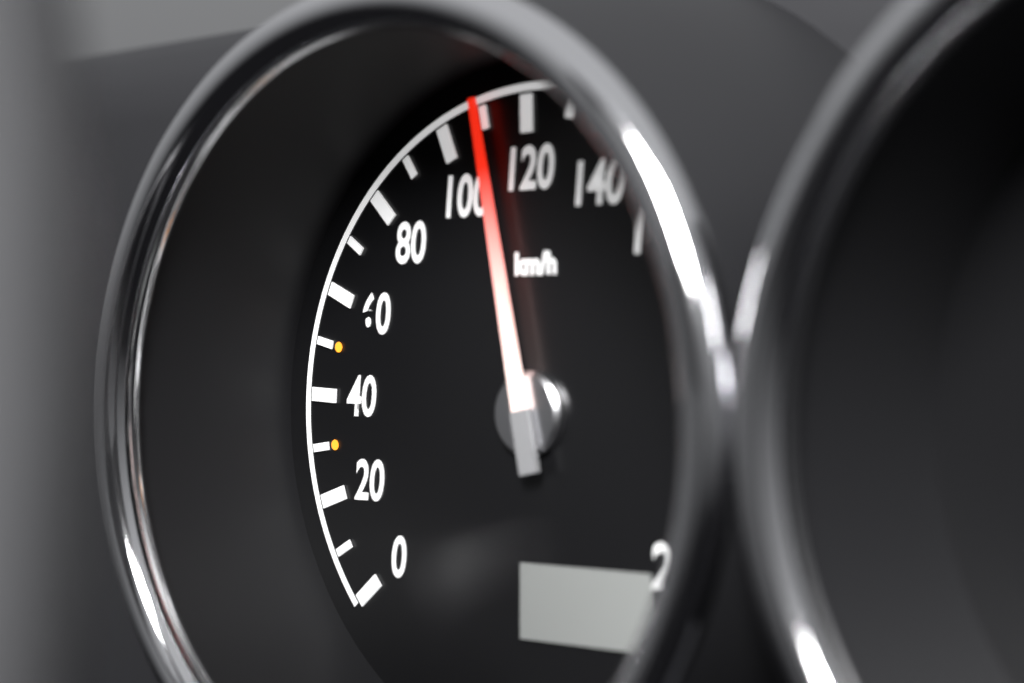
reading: 110 km/h
